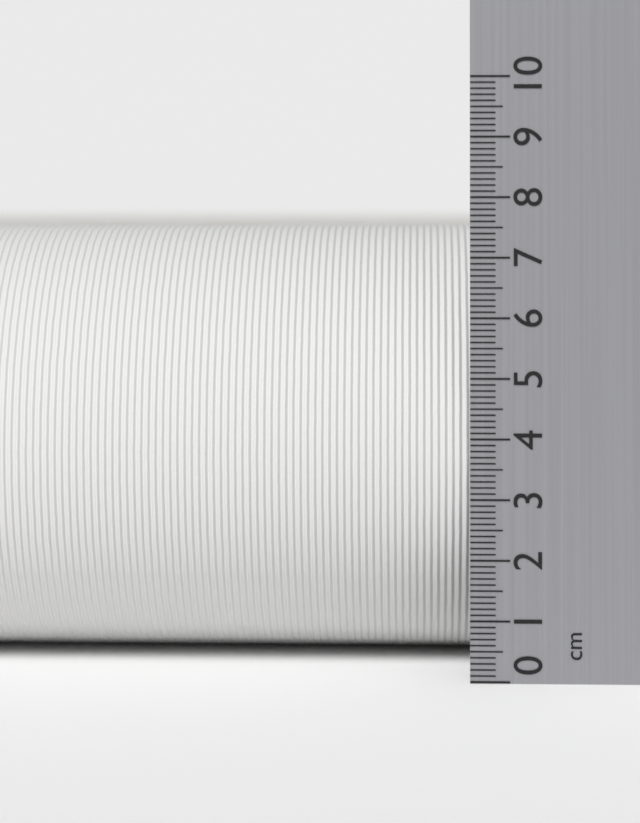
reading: 7.5 cm
